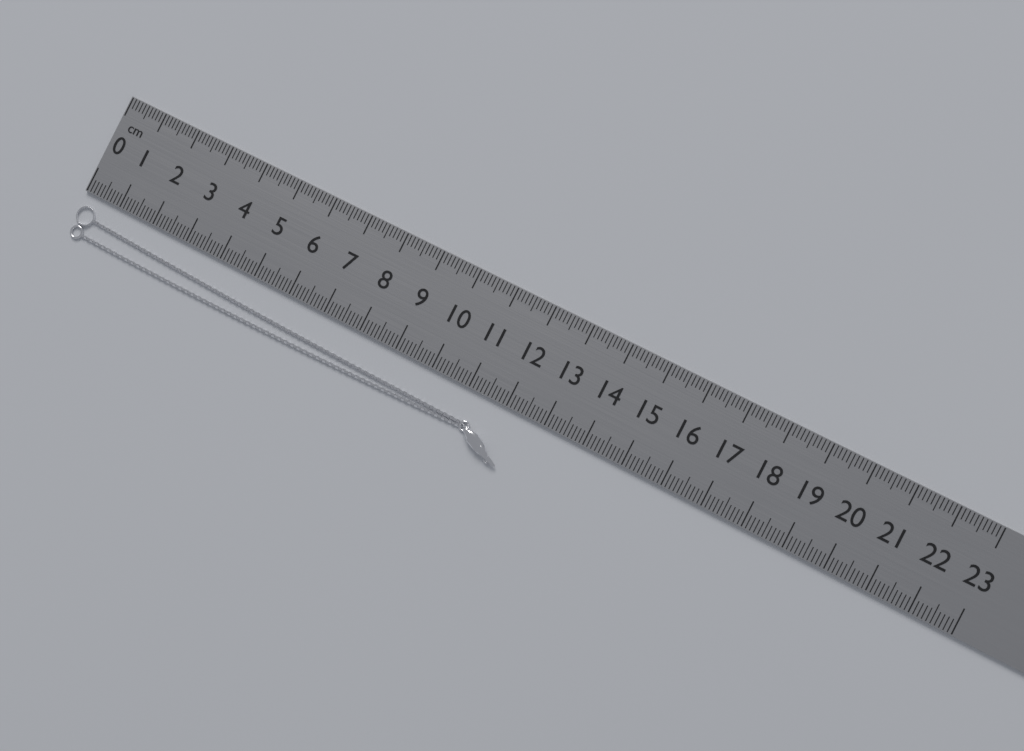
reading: 12.4 cm
